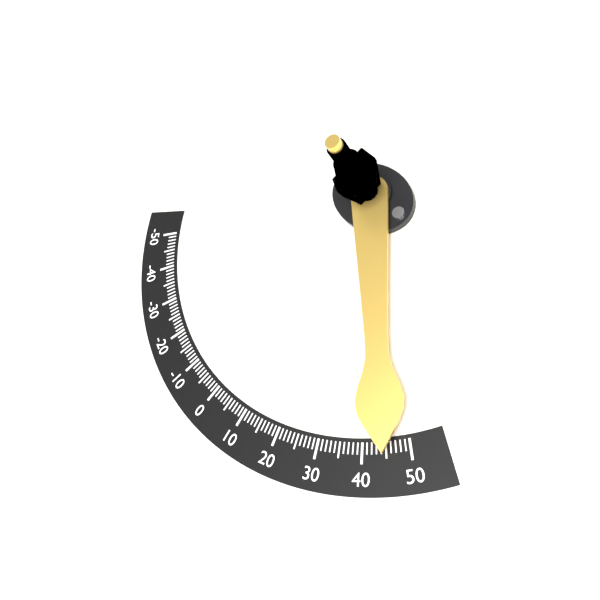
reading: 45 (no unit)
